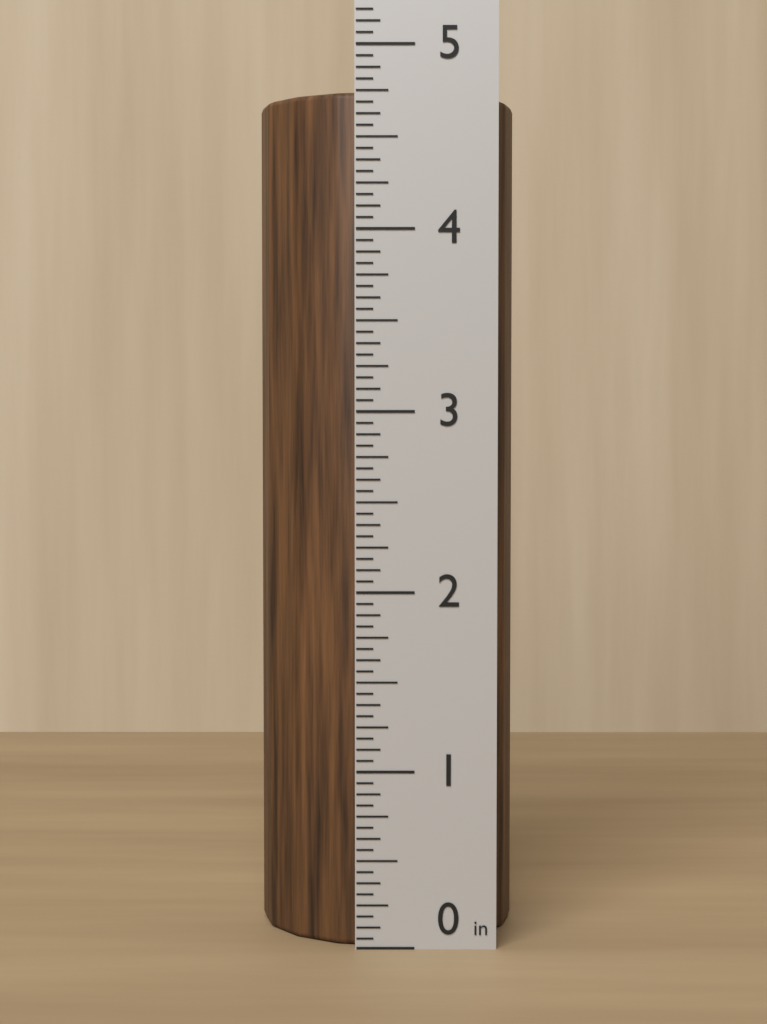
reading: 4.7500 in
